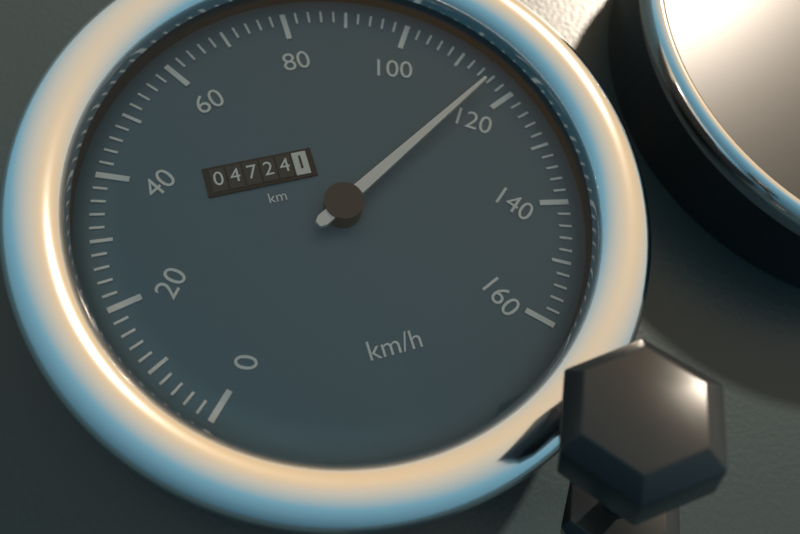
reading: 116 km/h
